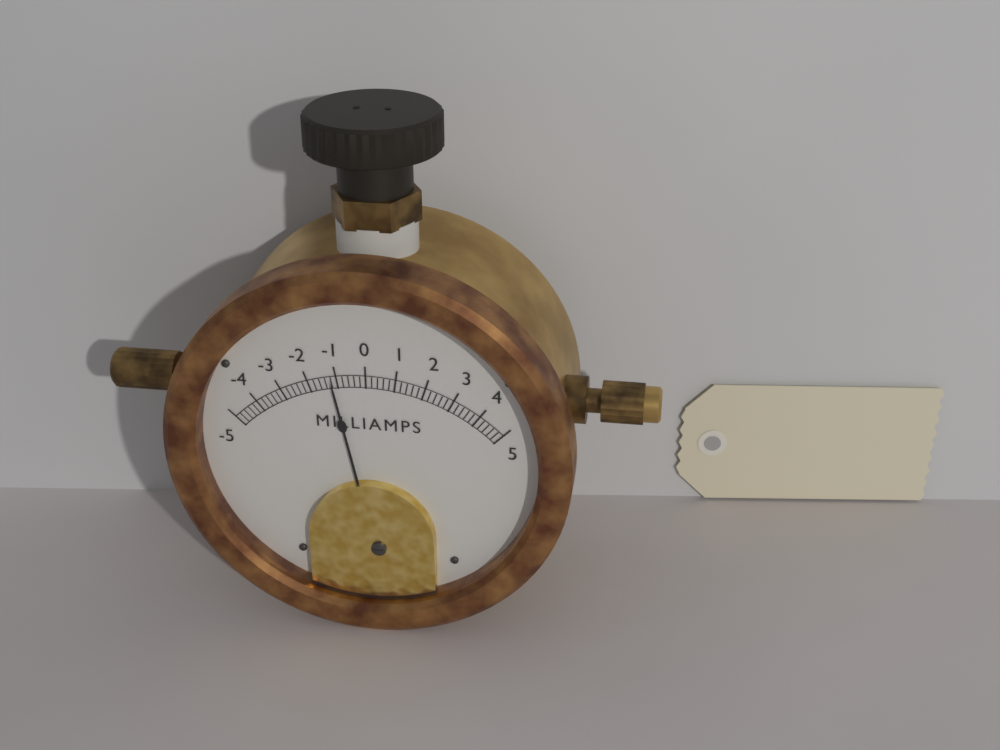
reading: -1.2 mA
